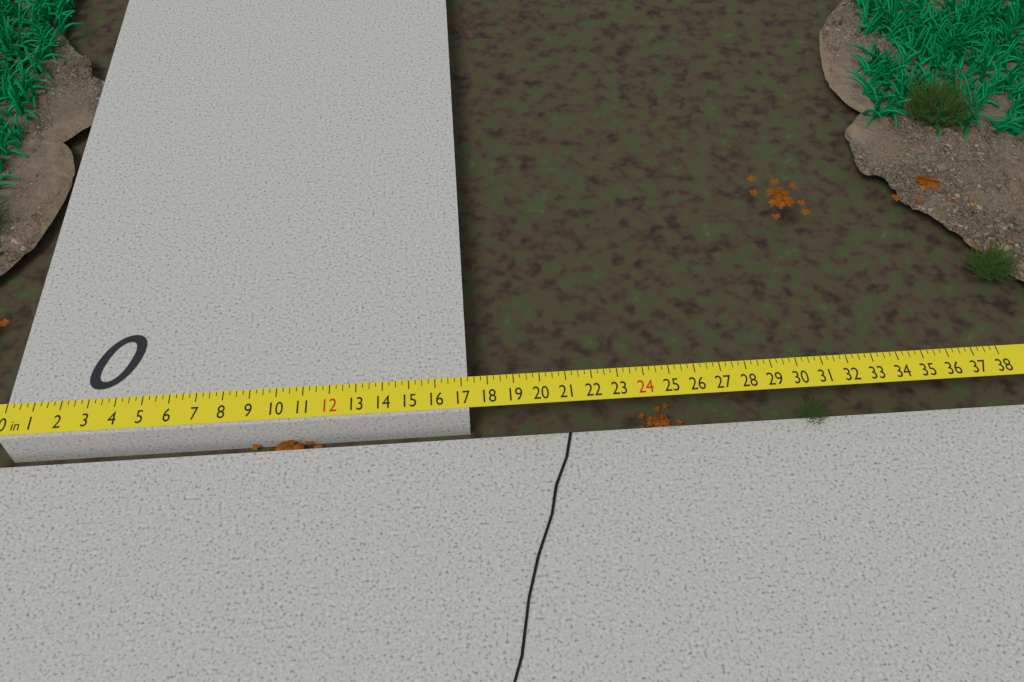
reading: 17.25 in
